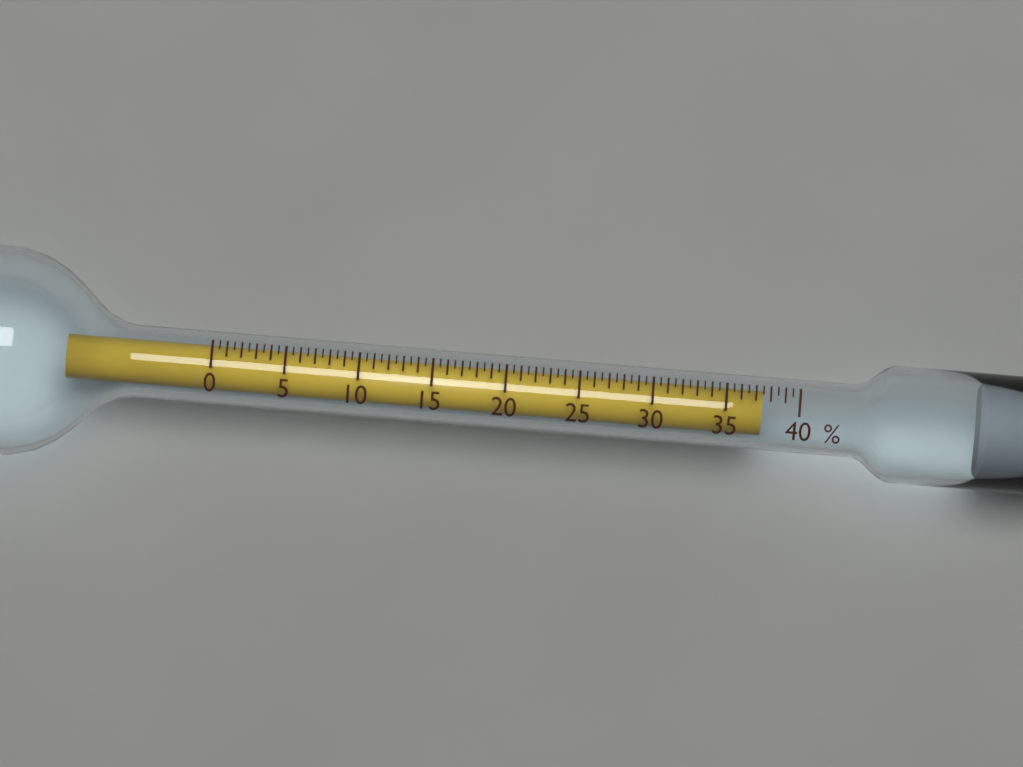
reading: 37.5 %
